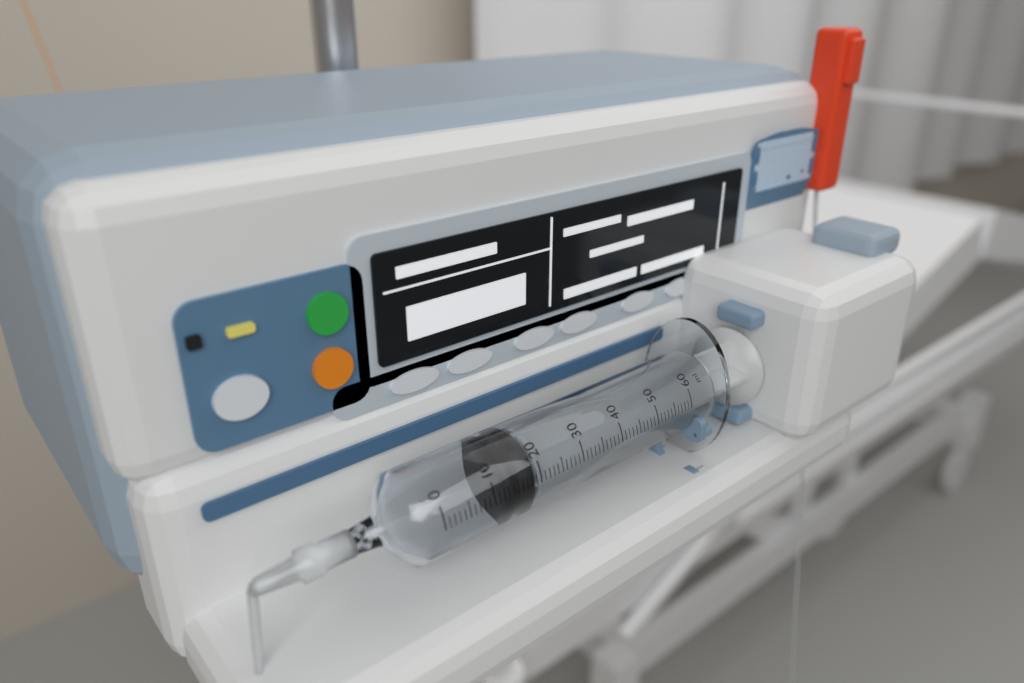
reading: 13 ml
